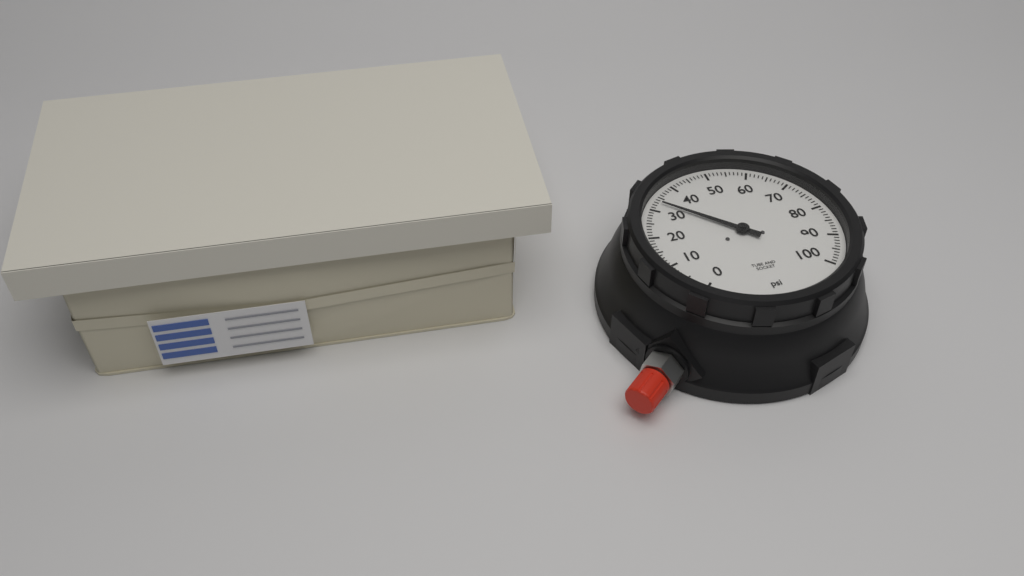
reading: 33 psi
